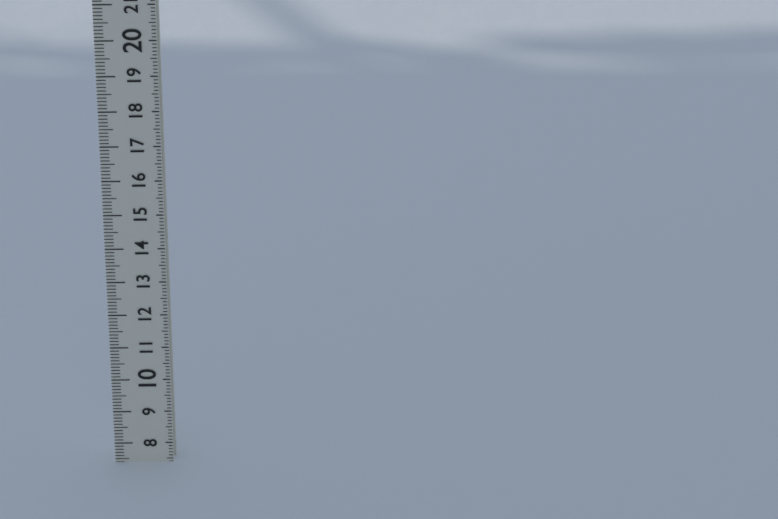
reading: 7.4 (no unit)
